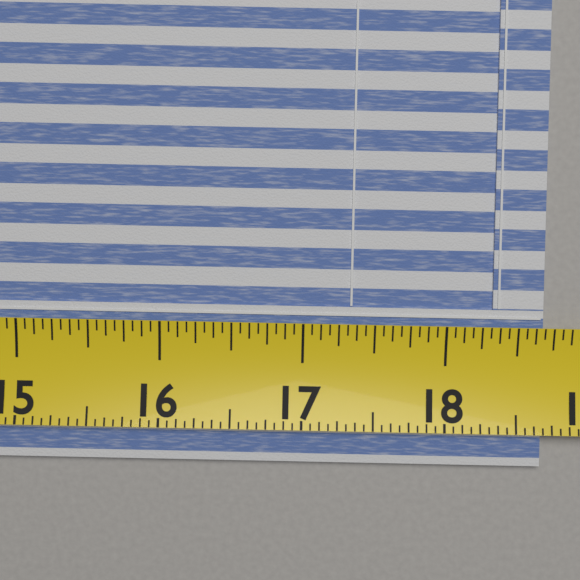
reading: 18.6875 (no unit)
